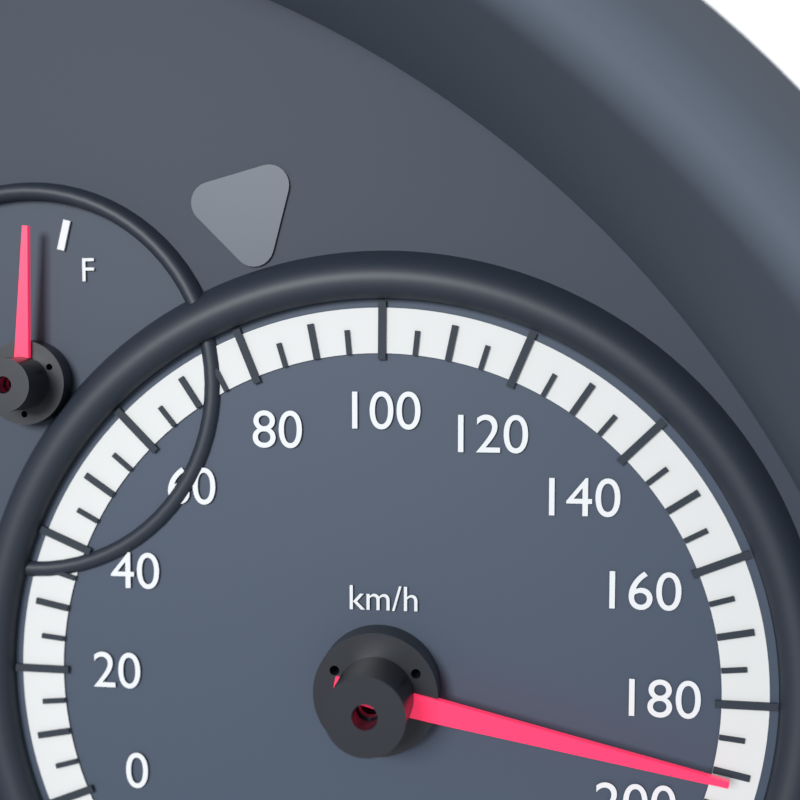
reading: 190 km/h
